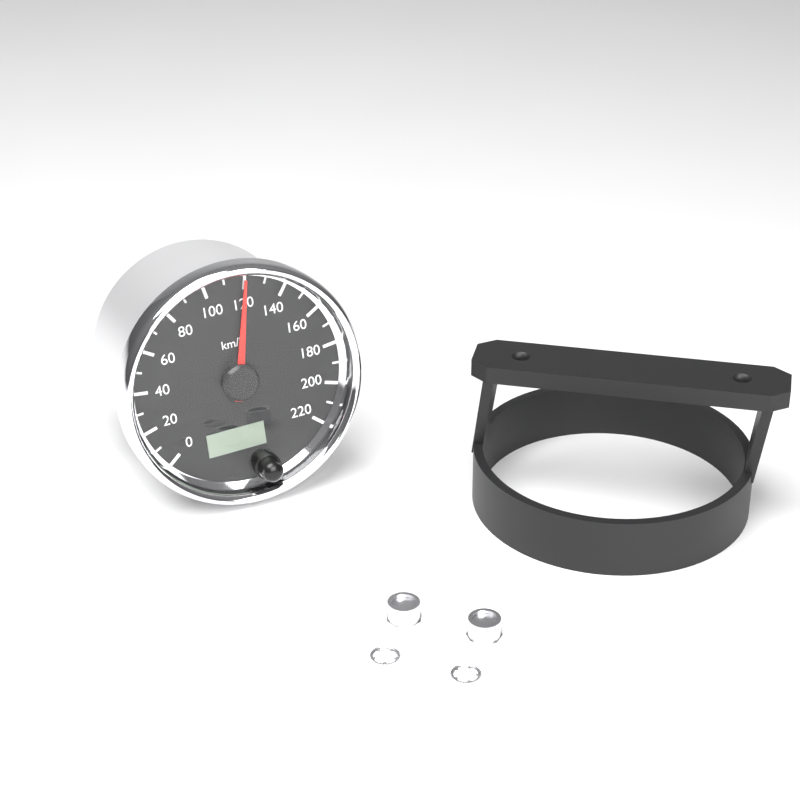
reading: 120 km/h
